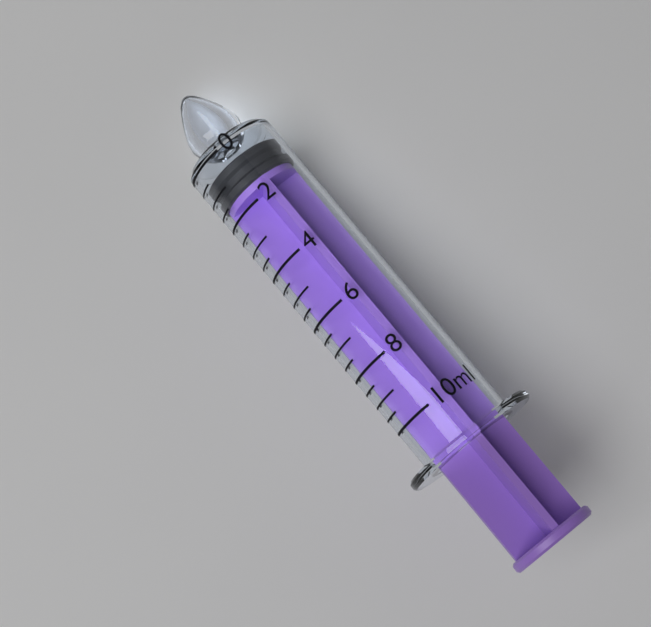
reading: 0.5 ml
